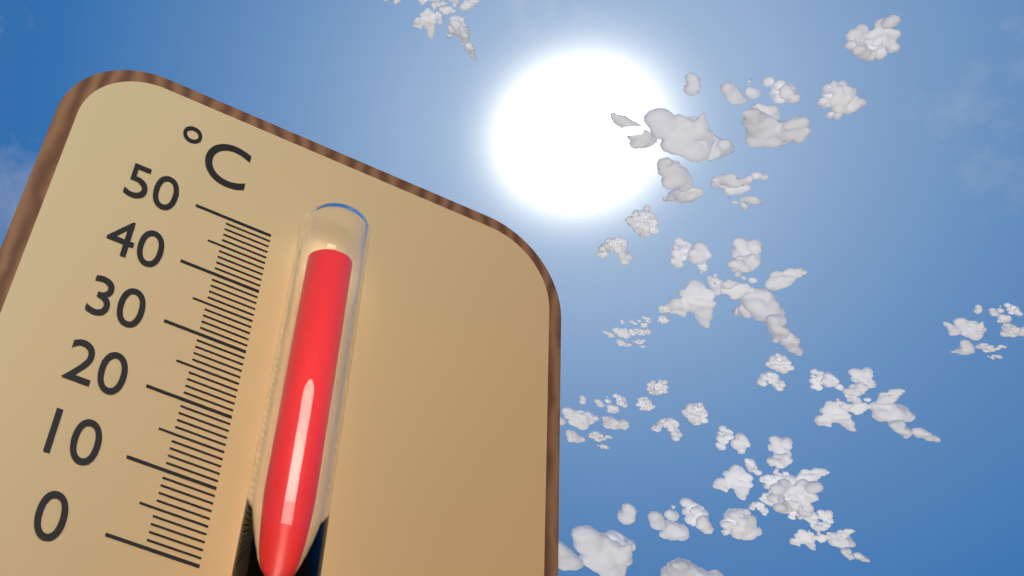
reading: 45 °C
